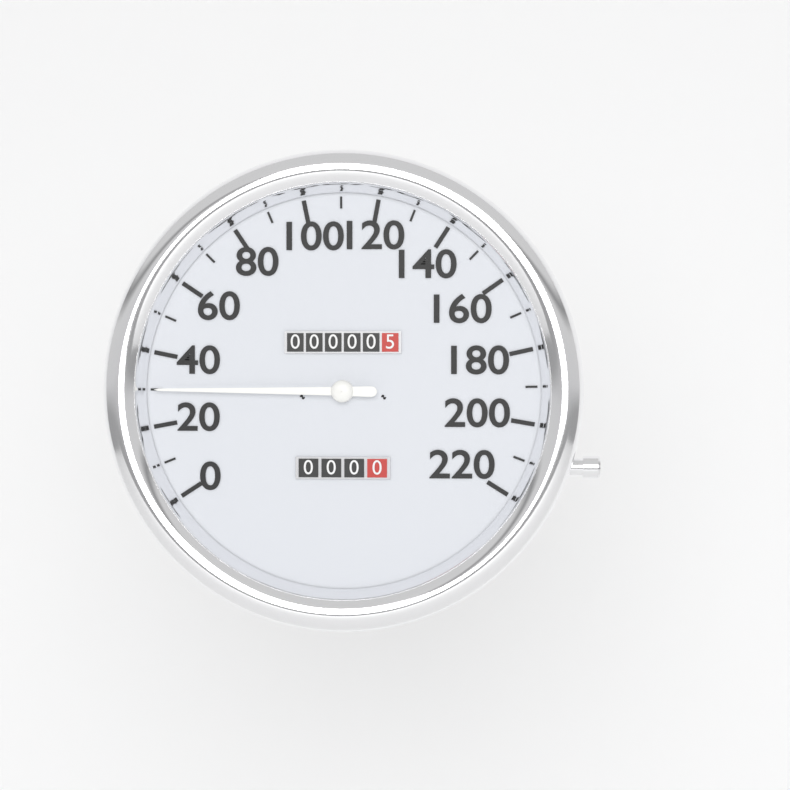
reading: 30 (no unit)
